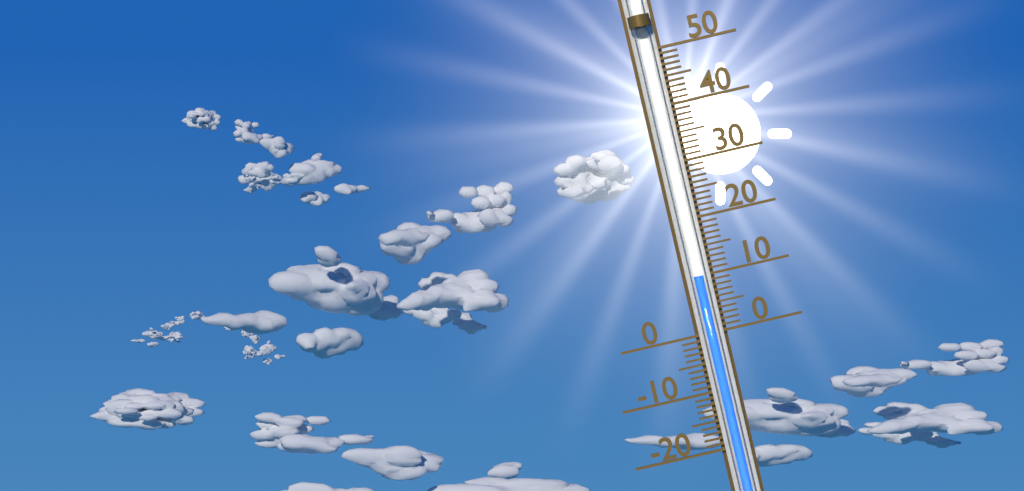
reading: 10 (no unit)
